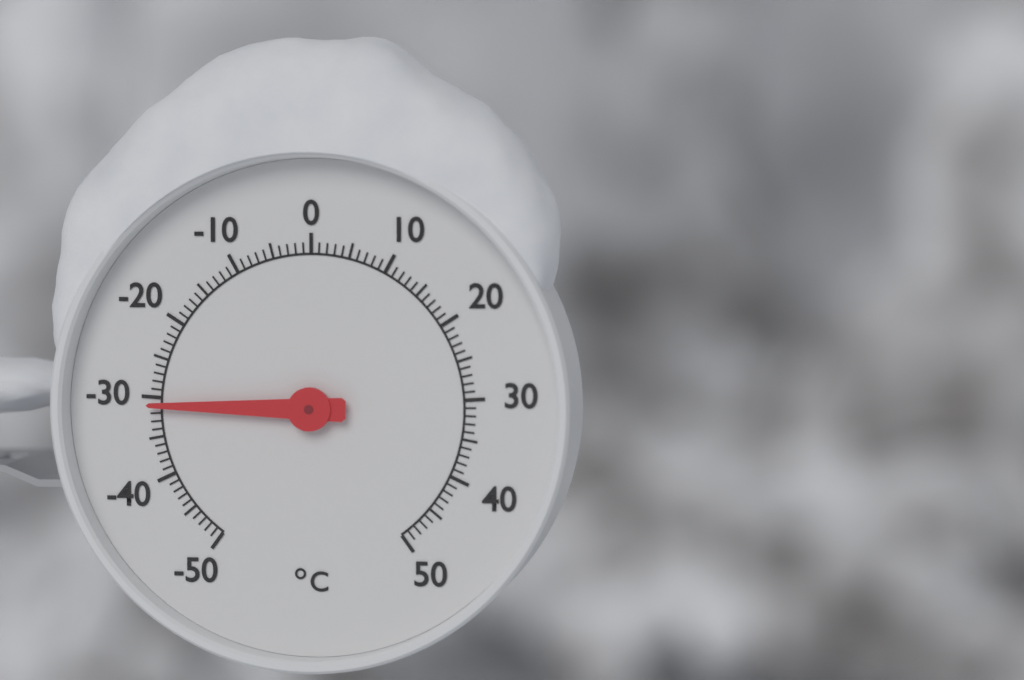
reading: -31 °C
